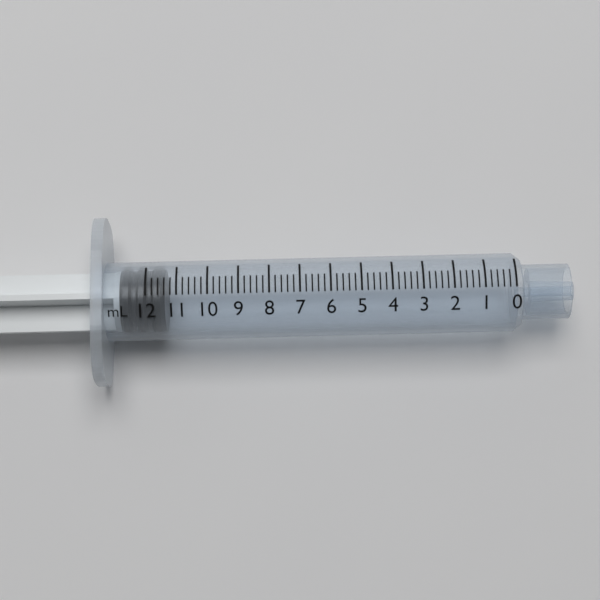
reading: 11.4 mL
